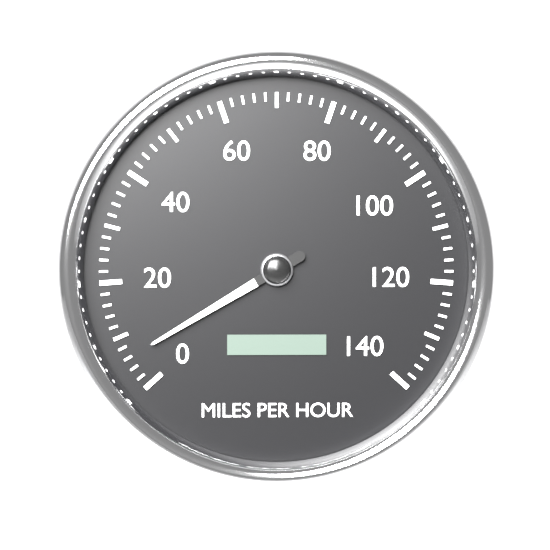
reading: 6 mph
